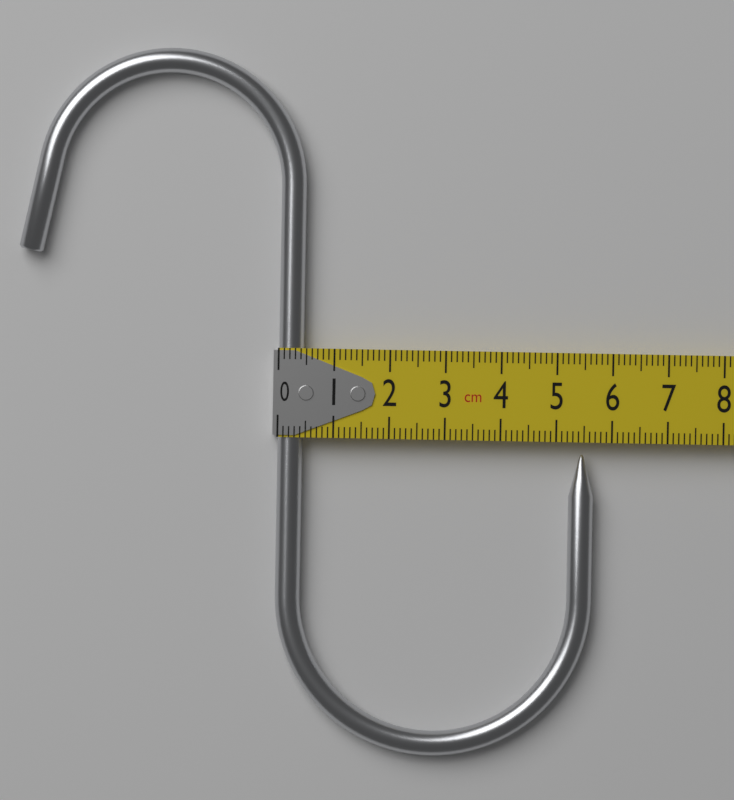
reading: 5.7 cm
